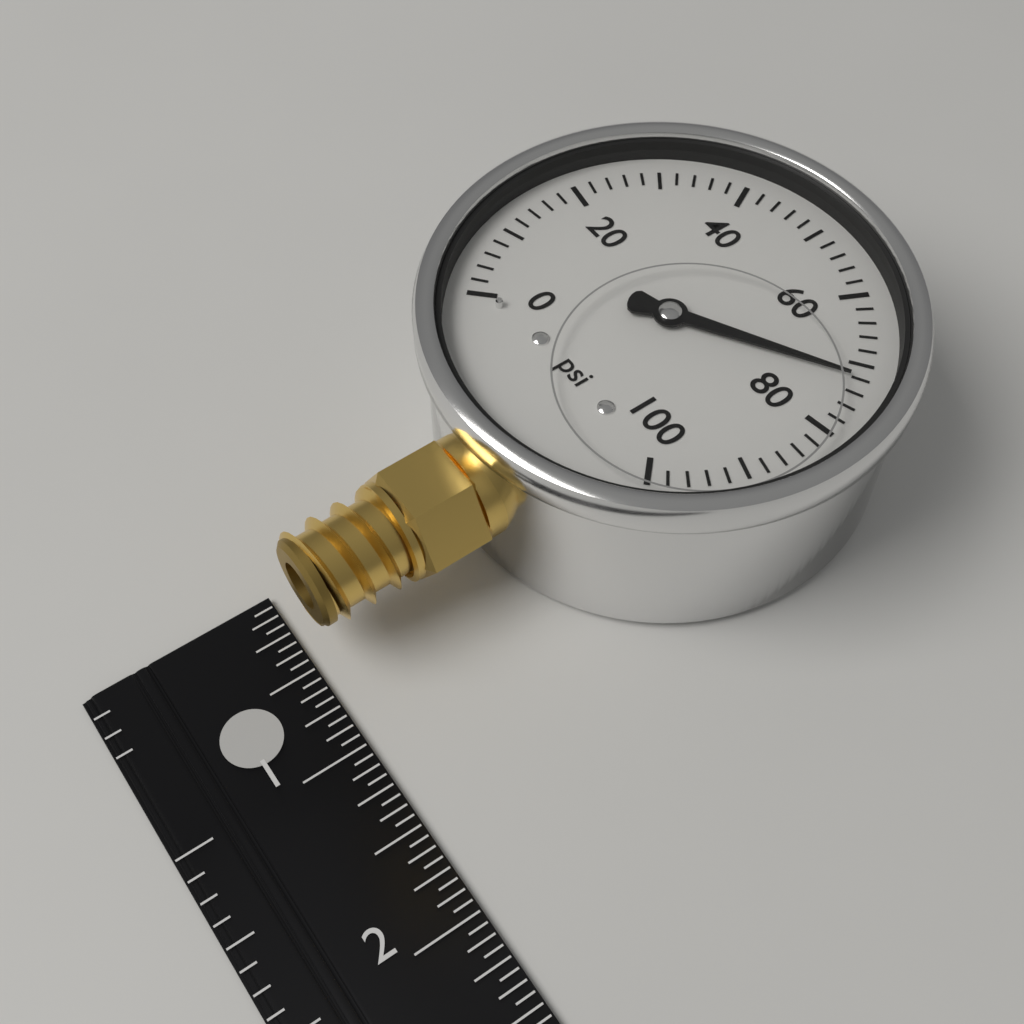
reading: 72 psi
